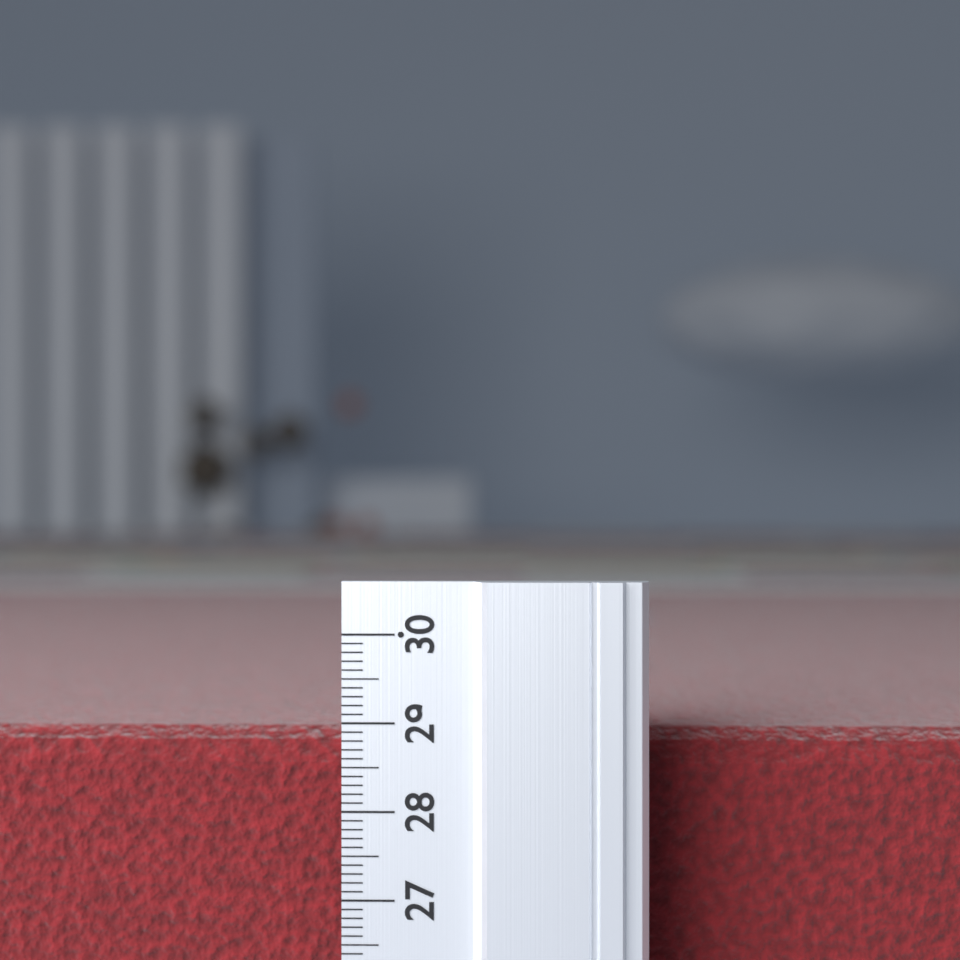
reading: 28.8 (no unit)
